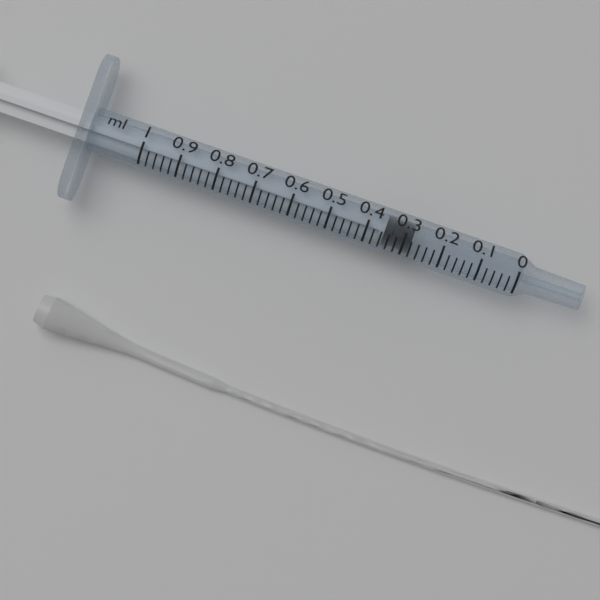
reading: 0.28 ml
